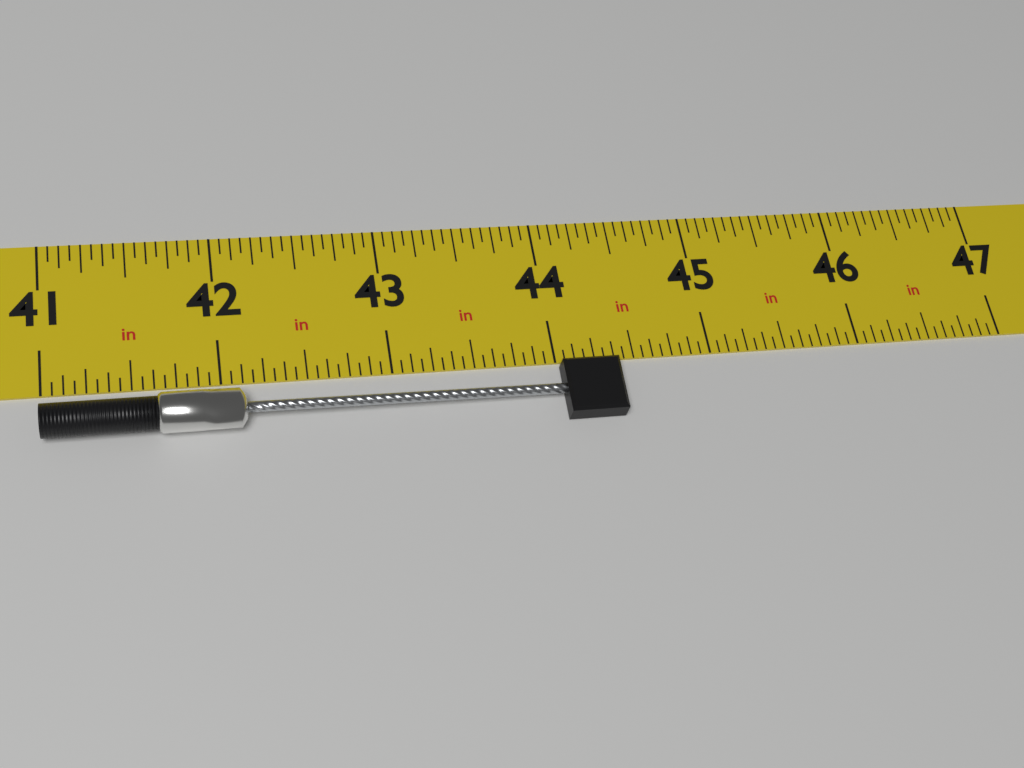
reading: 44.3750 in
